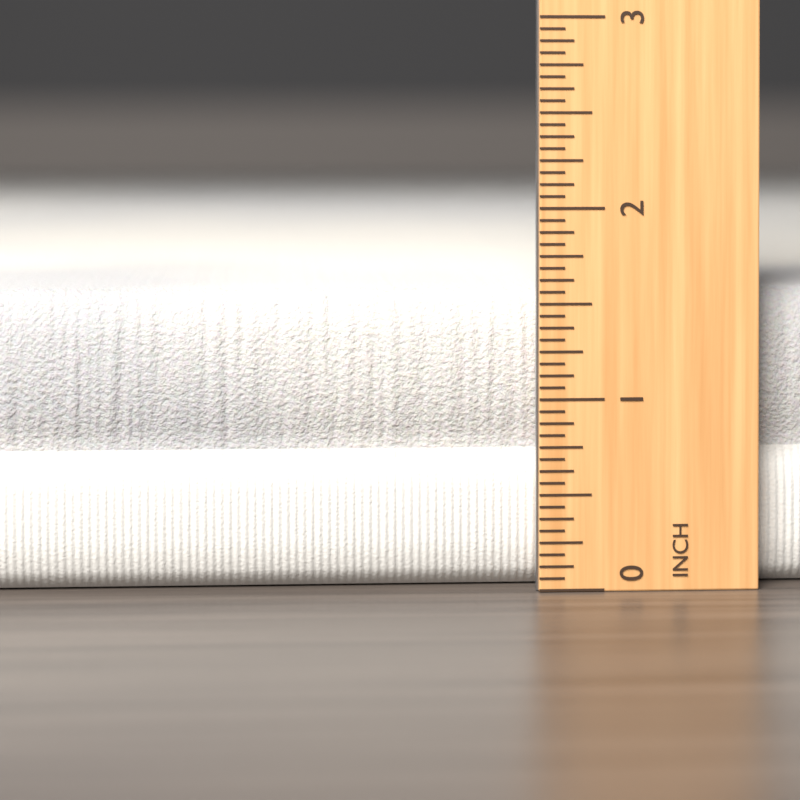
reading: 1.5625 inch
